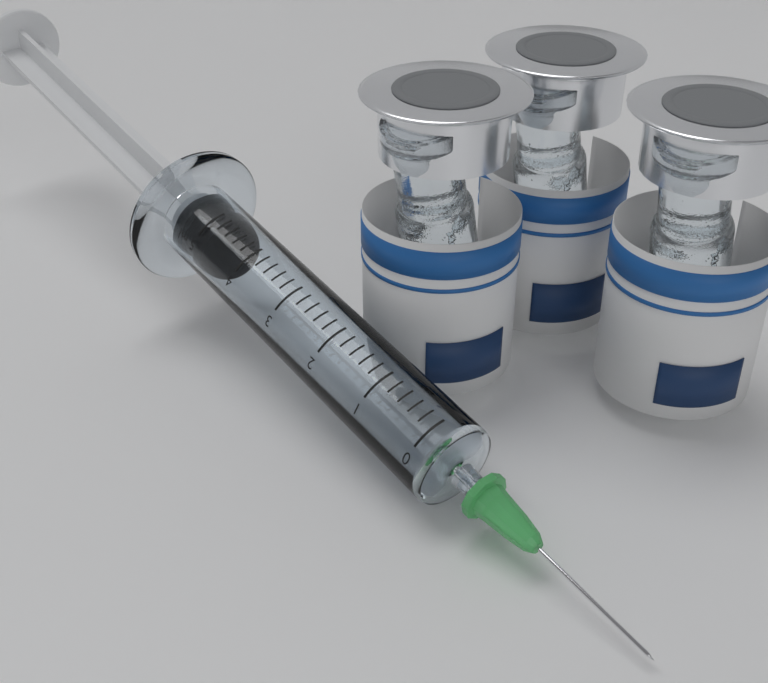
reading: 4.8 ml
